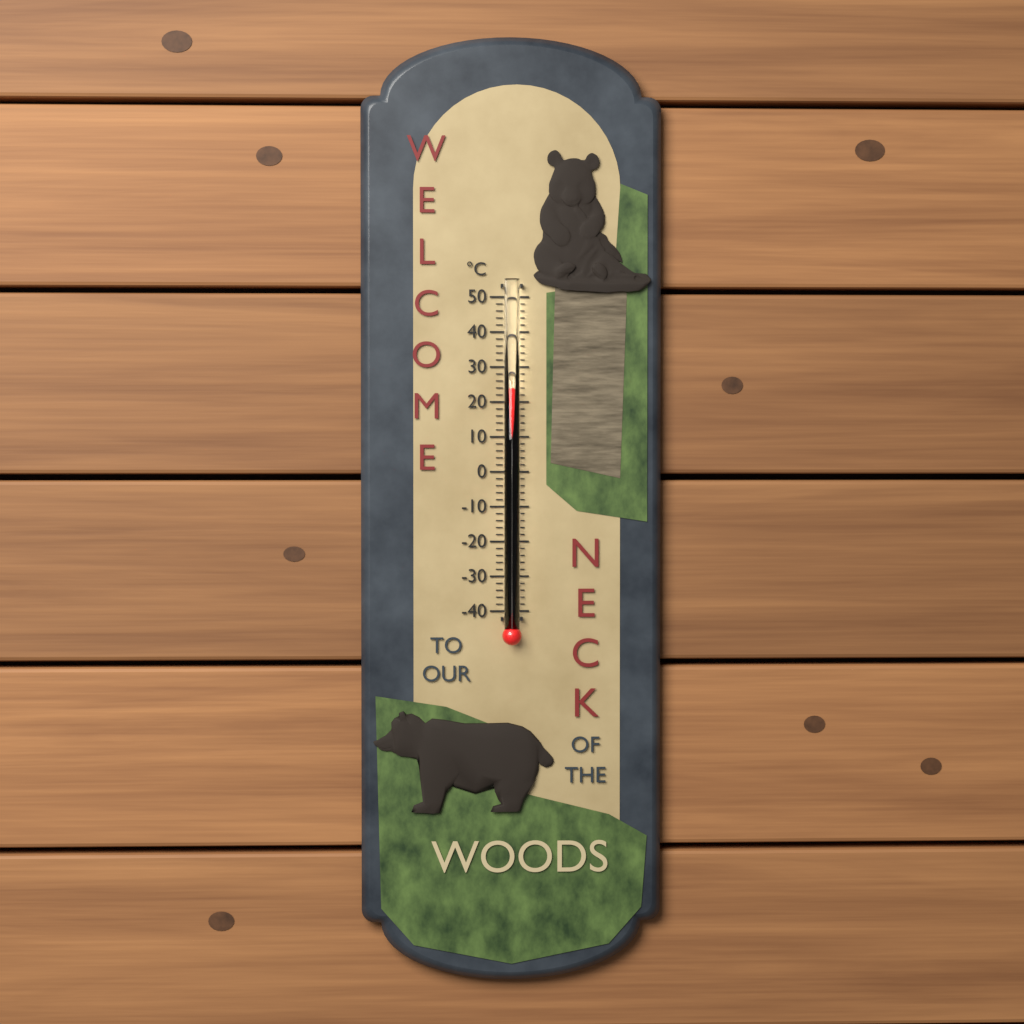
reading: 24 °C
